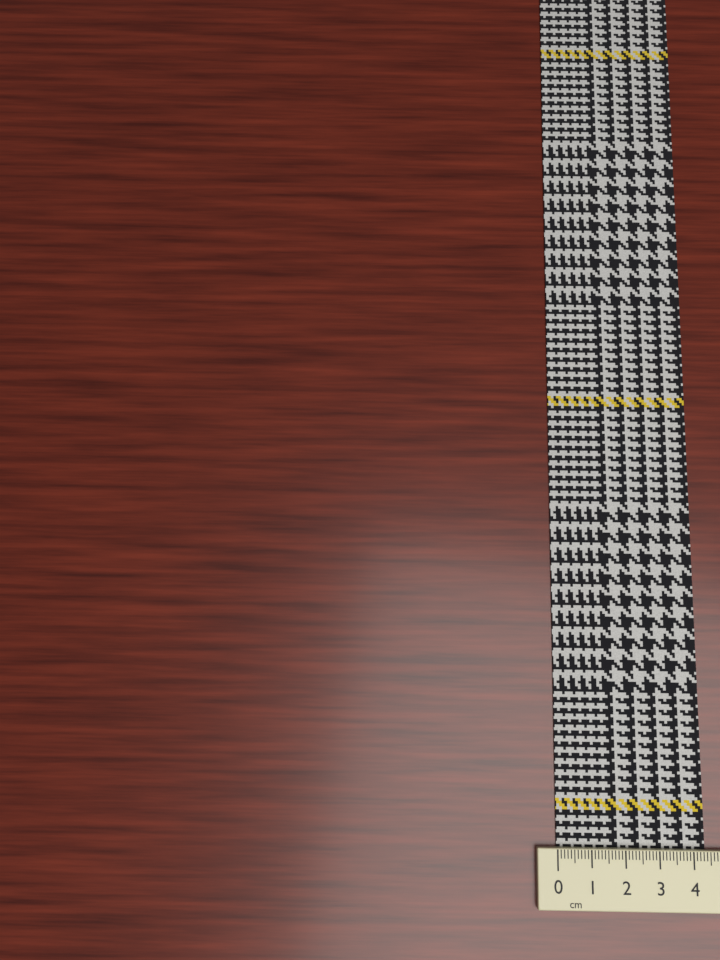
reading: 4.4 cm
